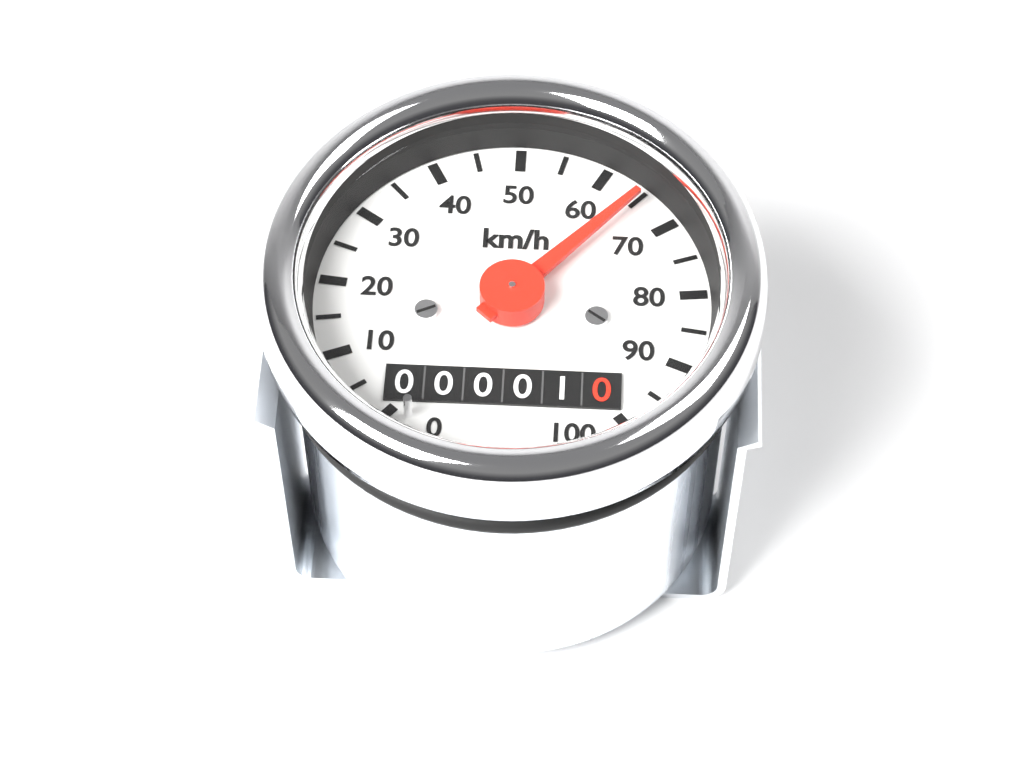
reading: 65 km/h
